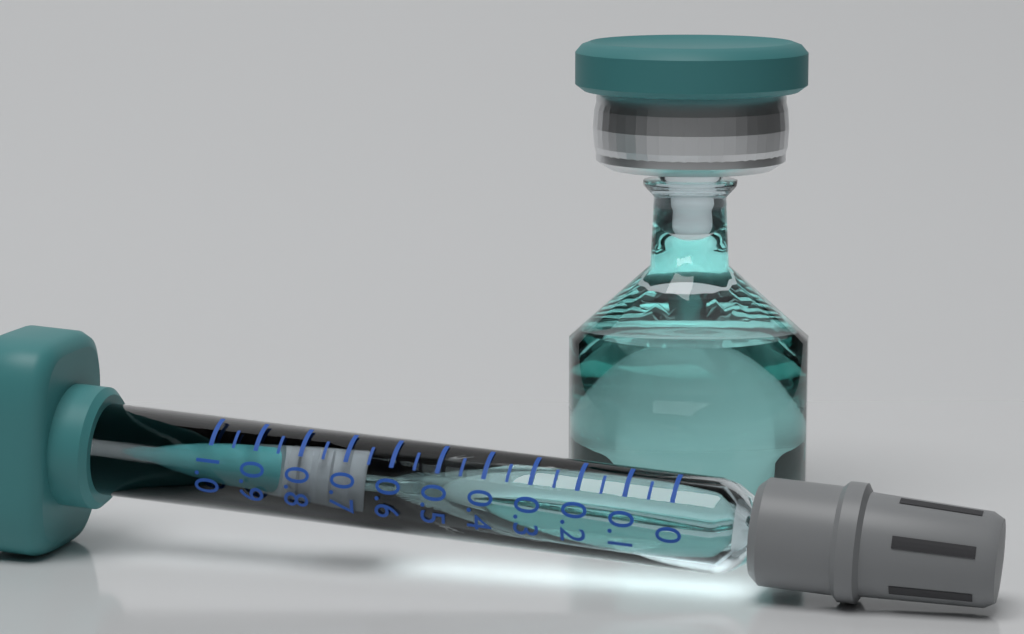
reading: 0.65 (no unit)
